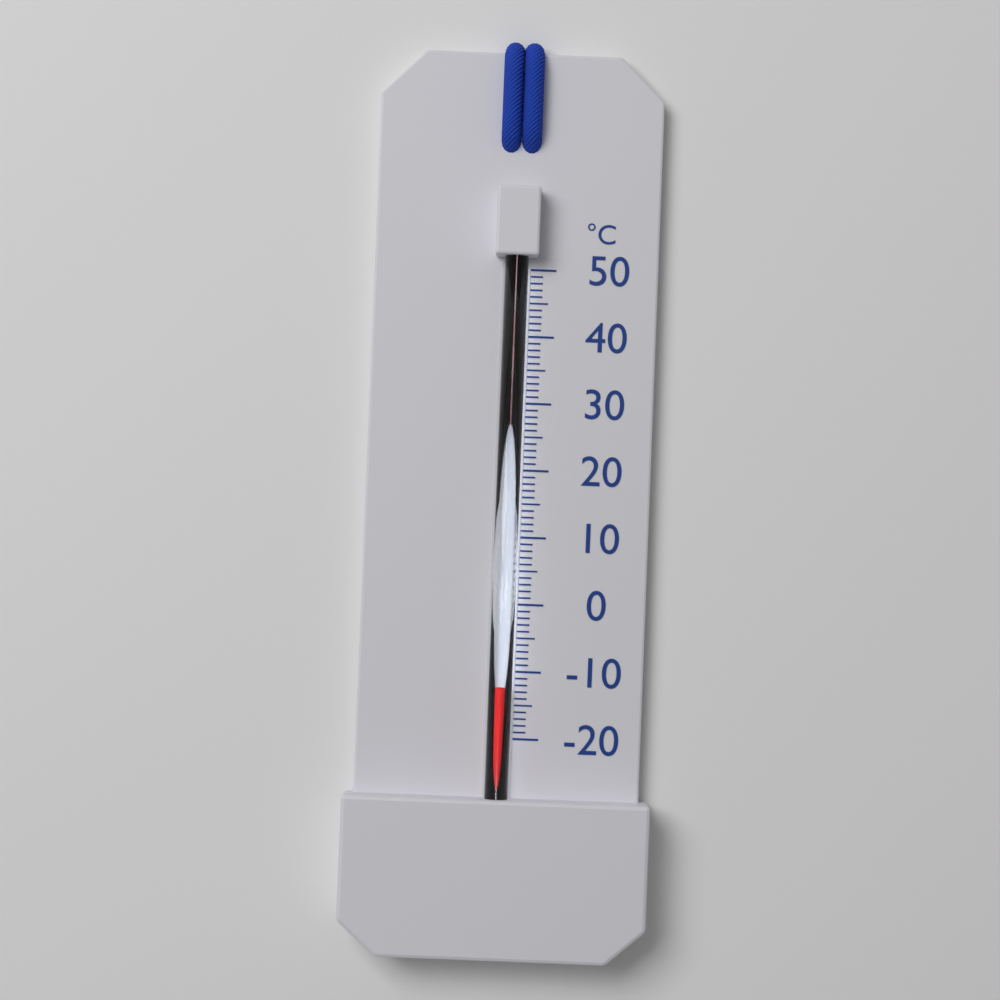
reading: -12 °C
